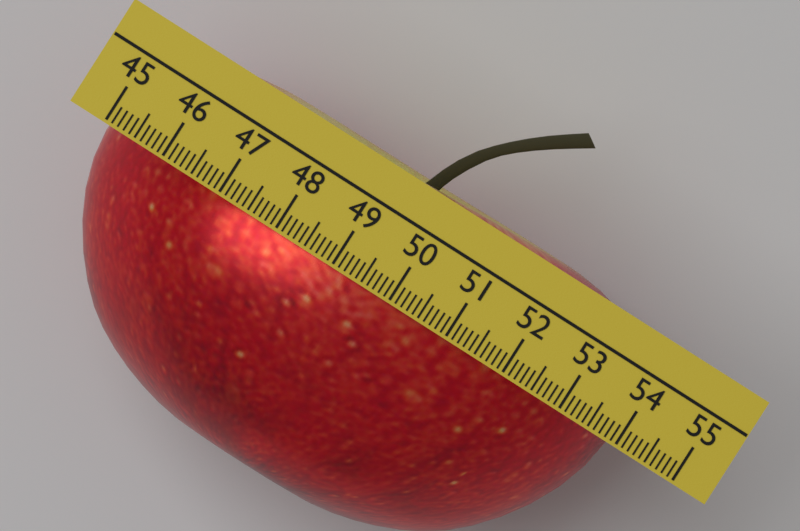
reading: 54.0 (no unit)
